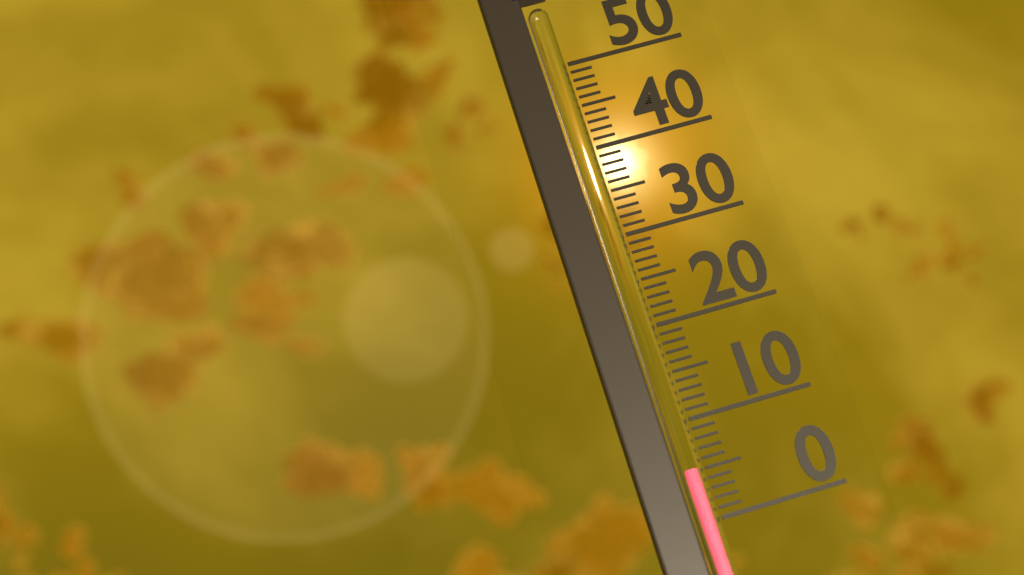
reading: 5 (no unit)
